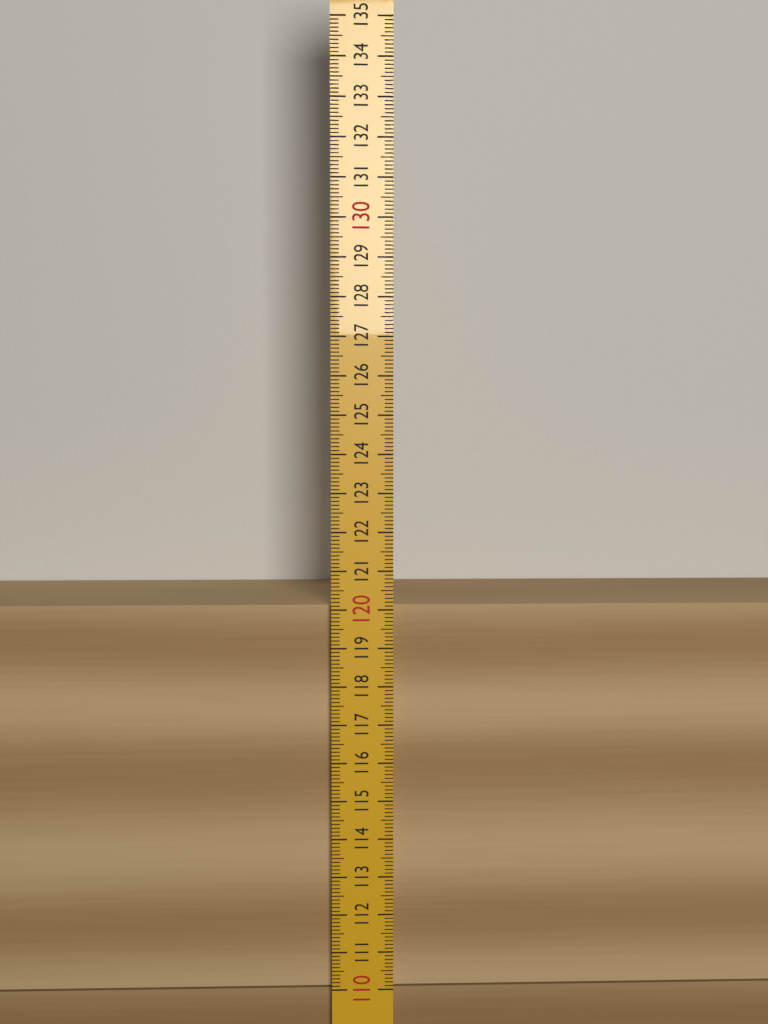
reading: 120.1 (no unit)
